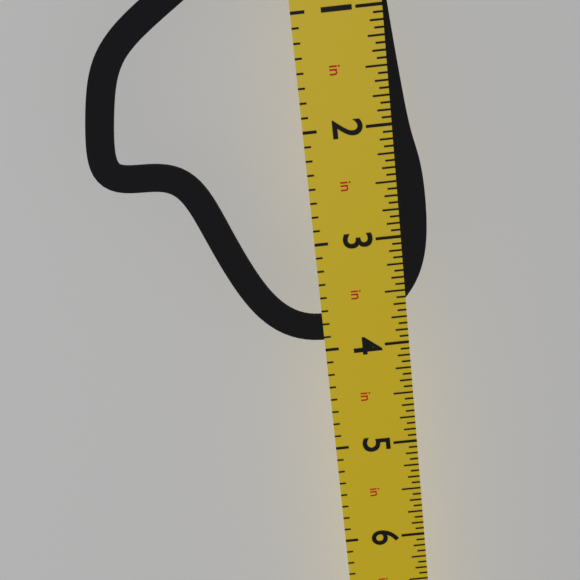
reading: 3.9375 in
